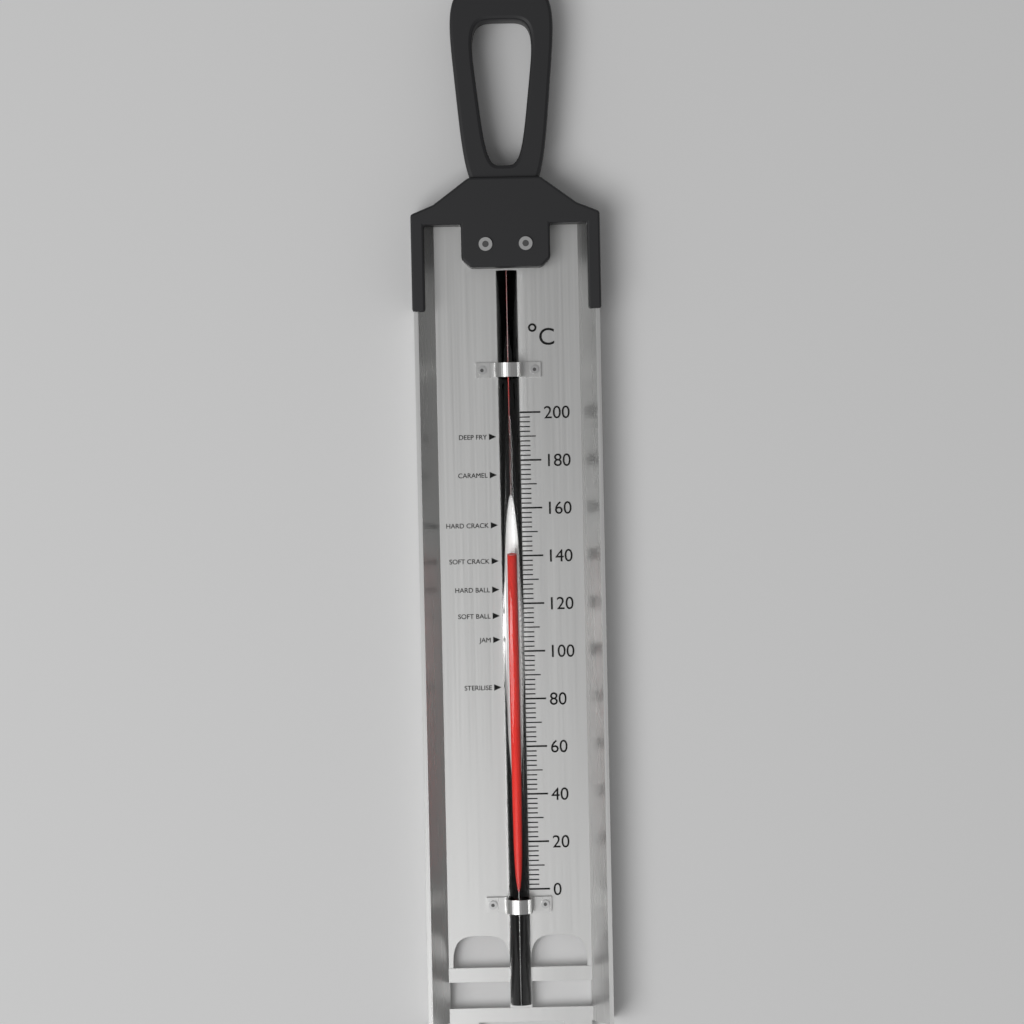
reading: 140 °C
